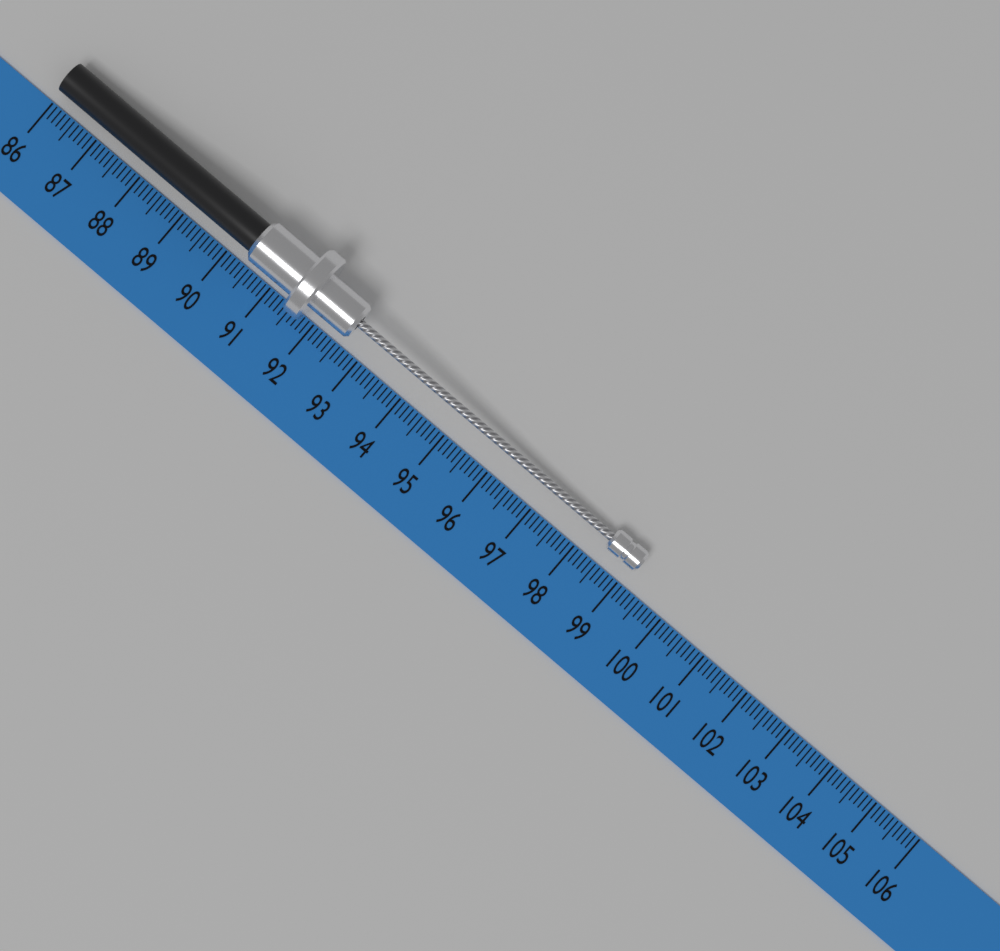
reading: 99.1 (no unit)
